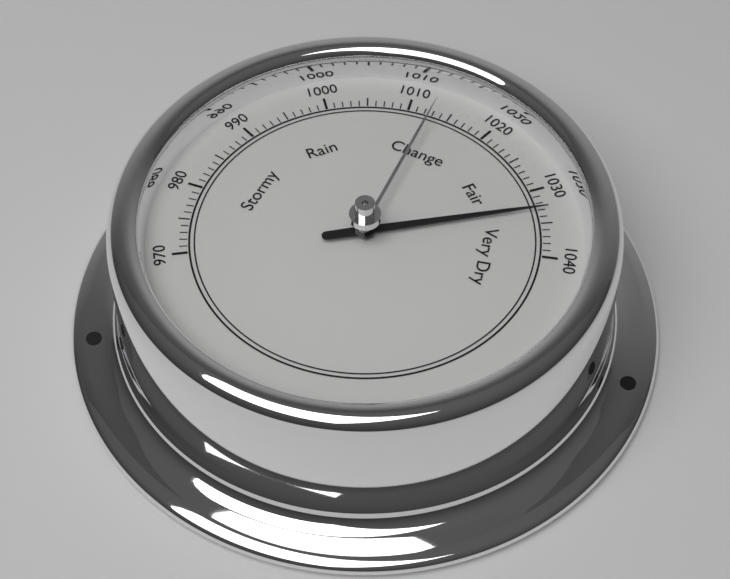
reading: 1033 (no unit)
